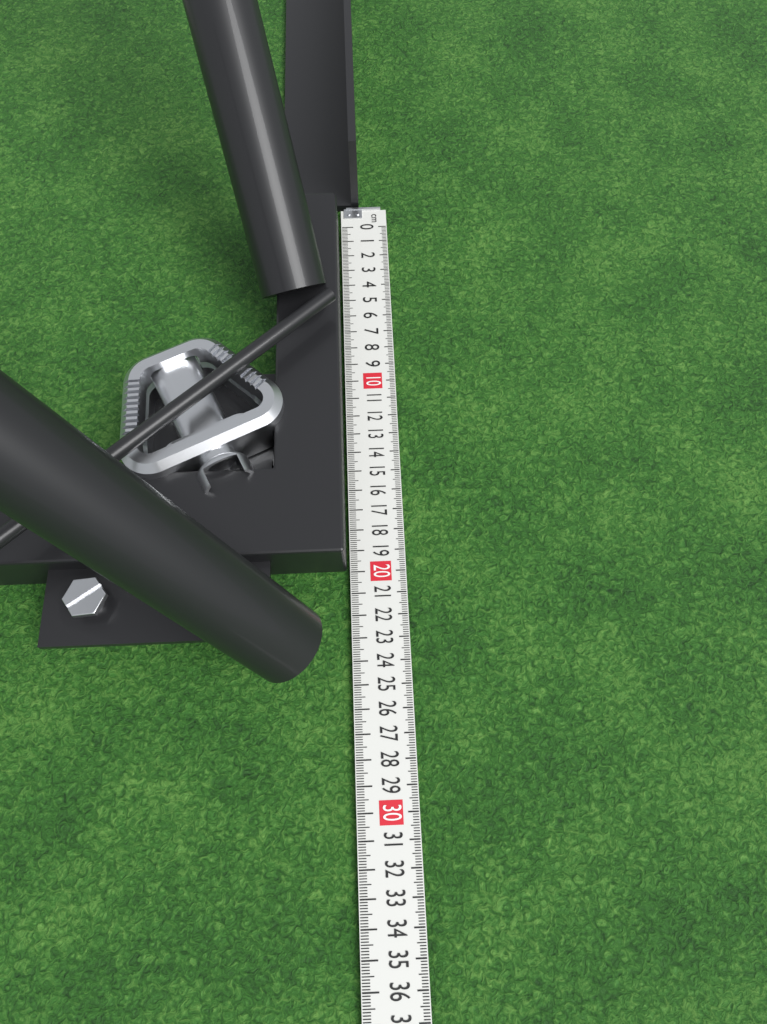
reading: 19.9 cm
